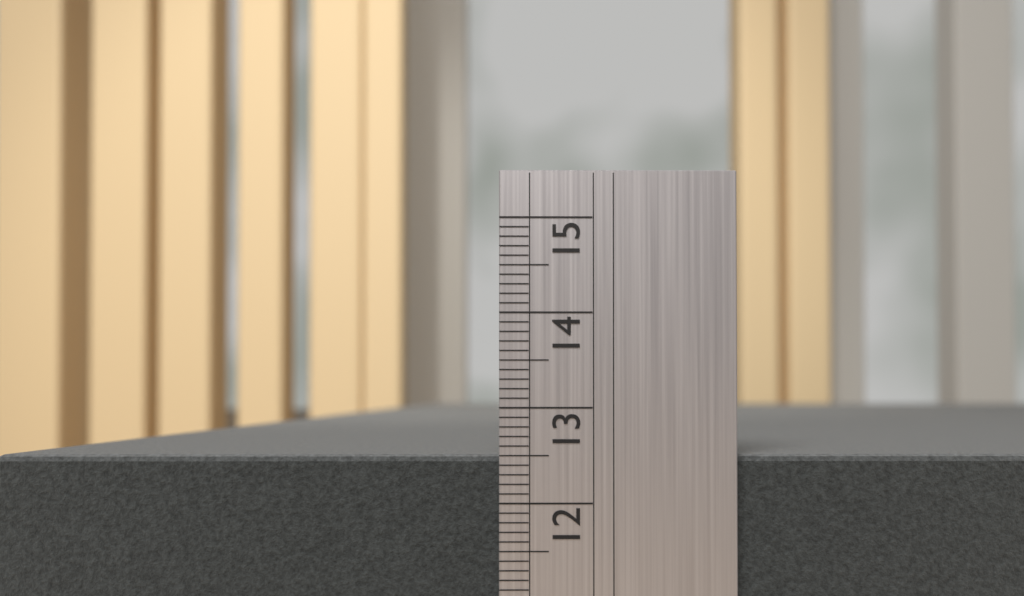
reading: 12.5 (no unit)
